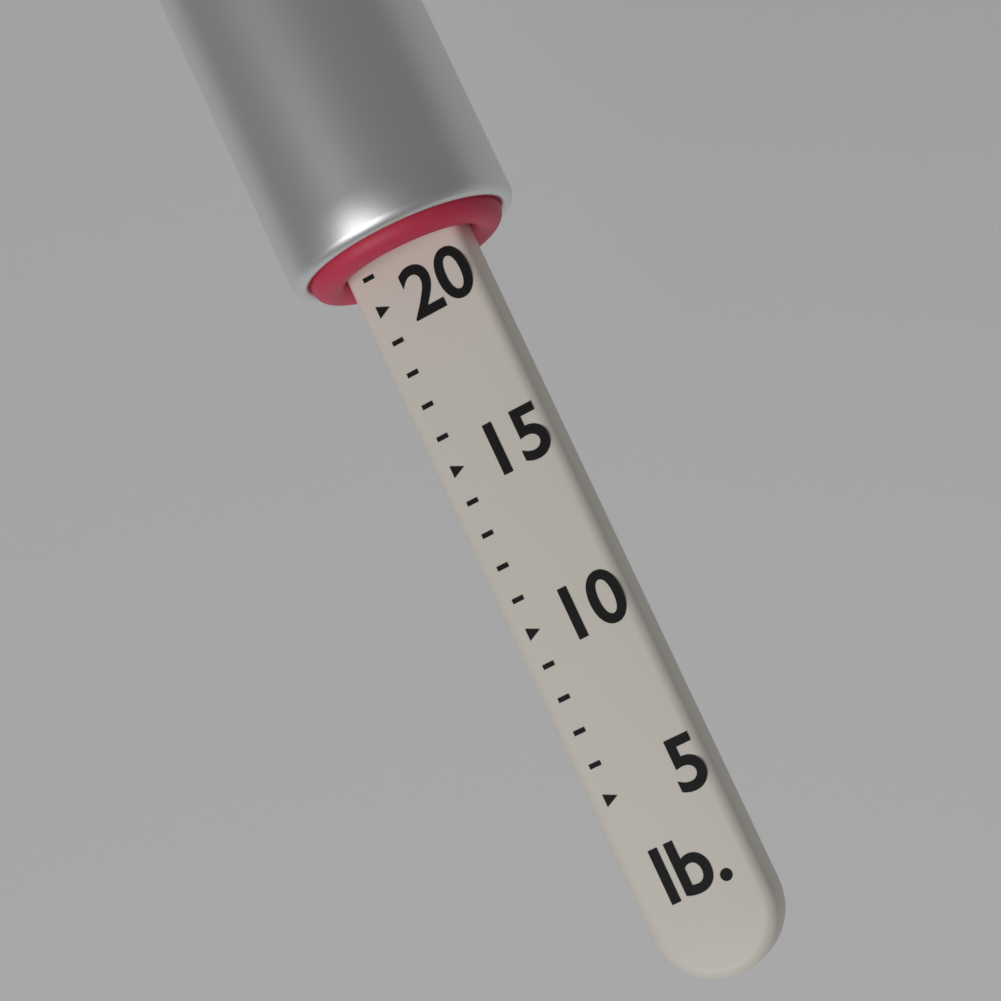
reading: 21 lb
